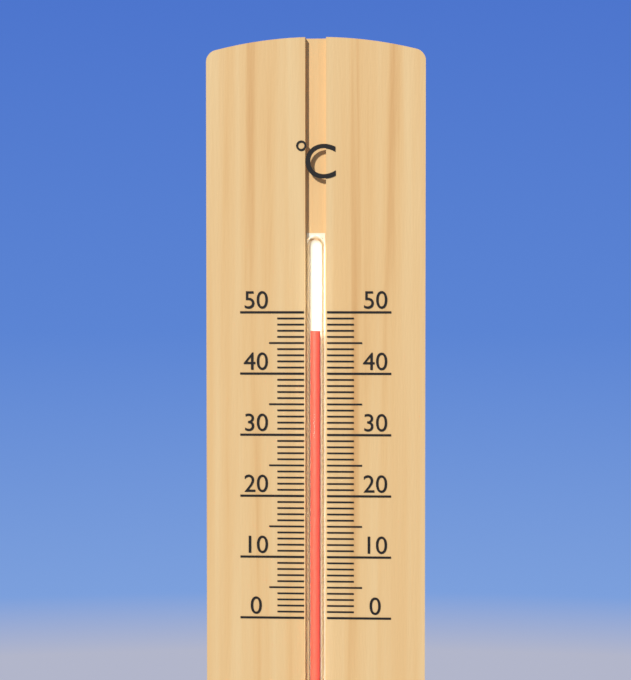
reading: 47 °C
